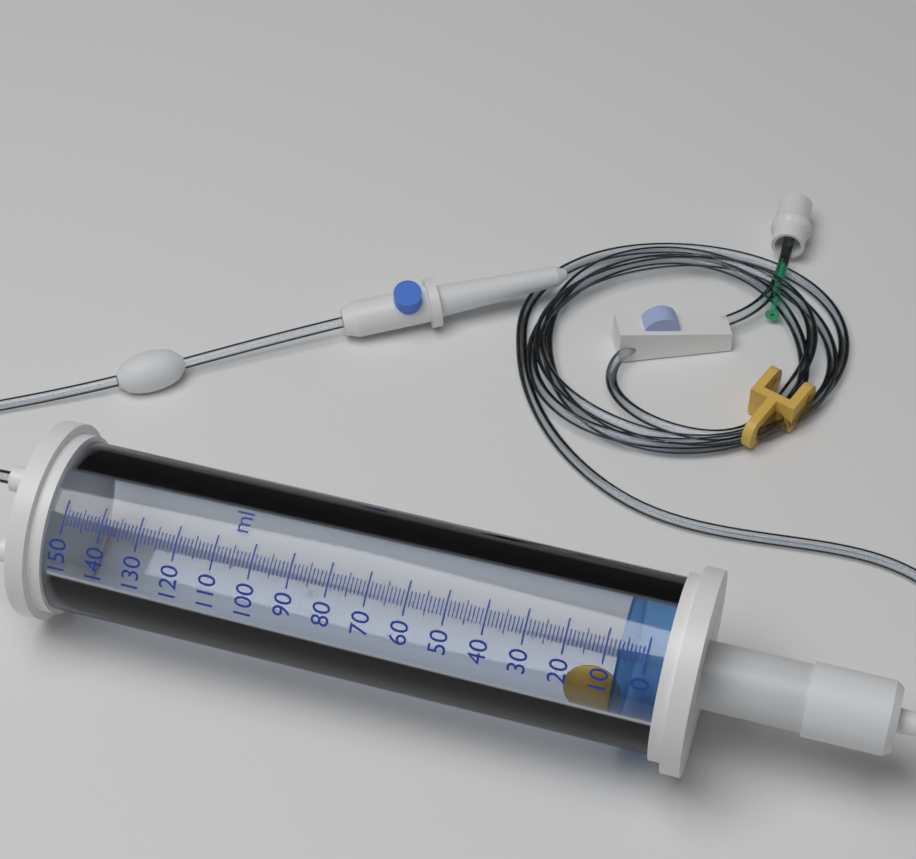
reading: 7 ml
